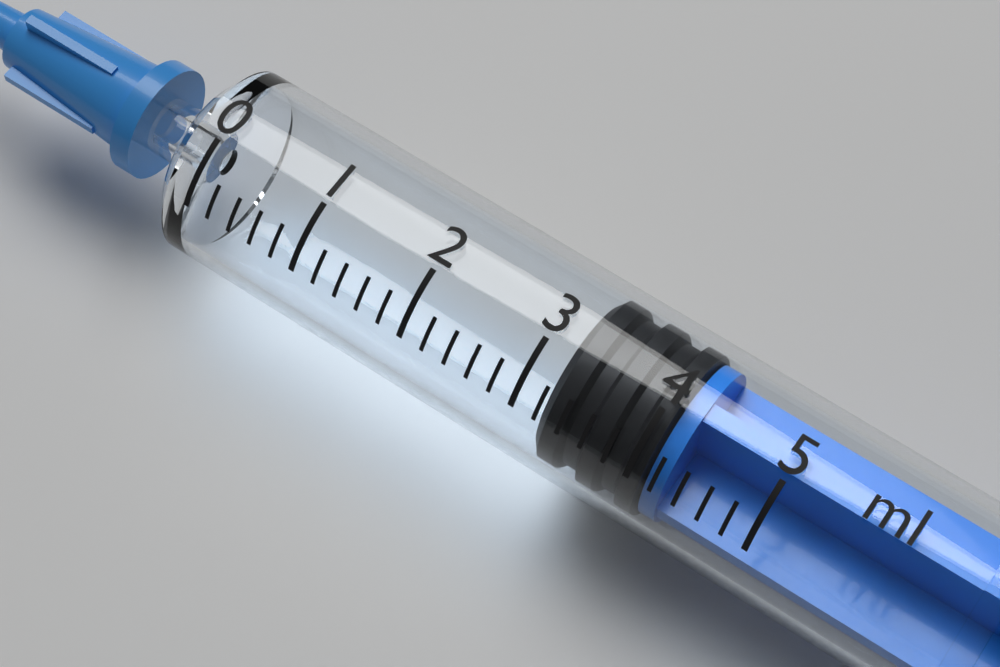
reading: 3.2 ml
